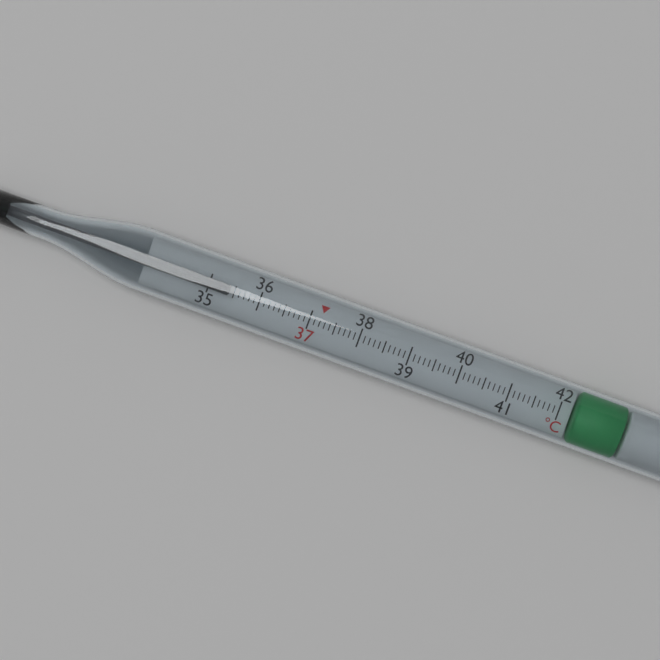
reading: 35.4 °C
